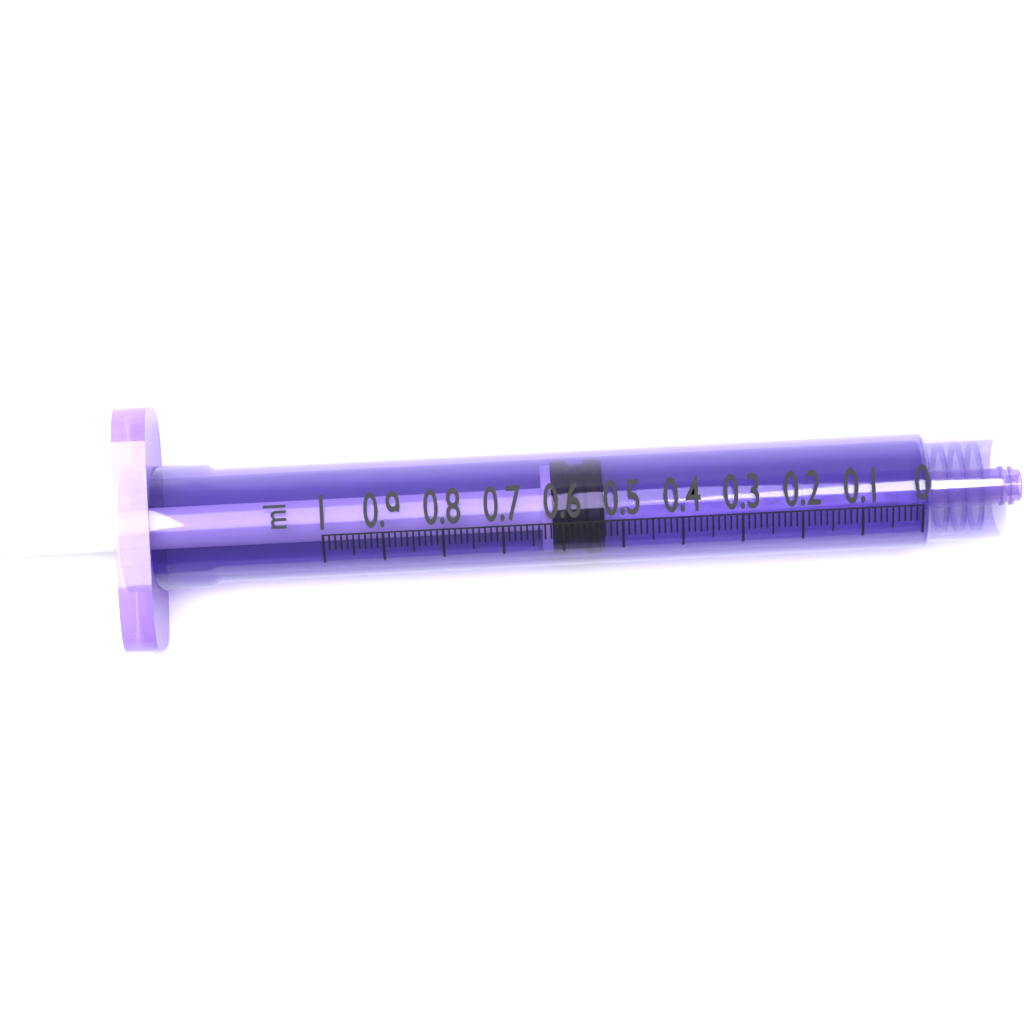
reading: 0.53 ml
